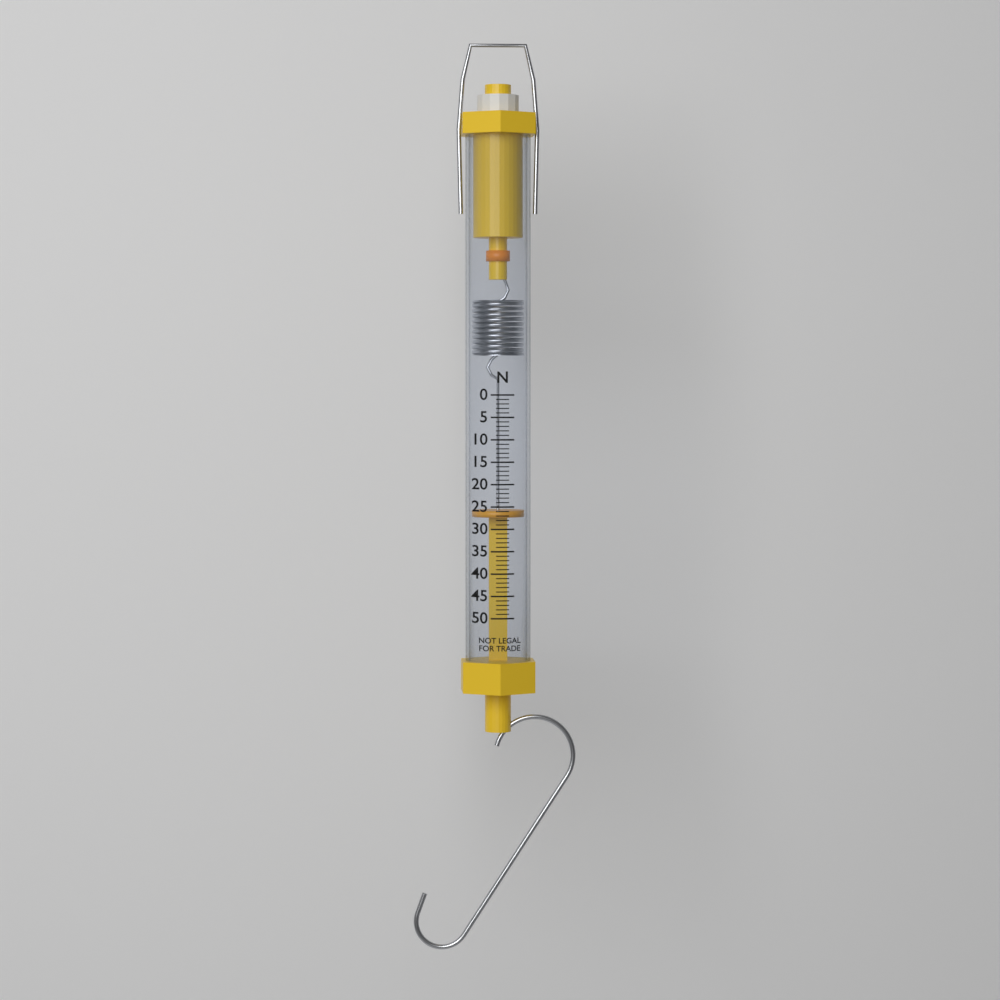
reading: 26 N
